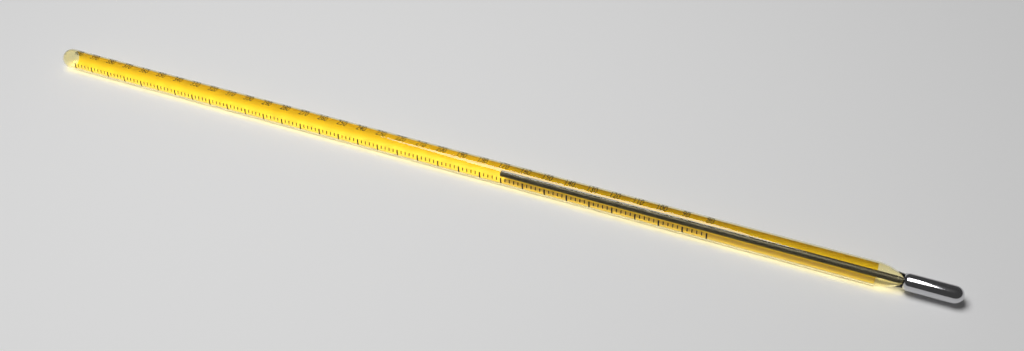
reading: 172 (no unit)
